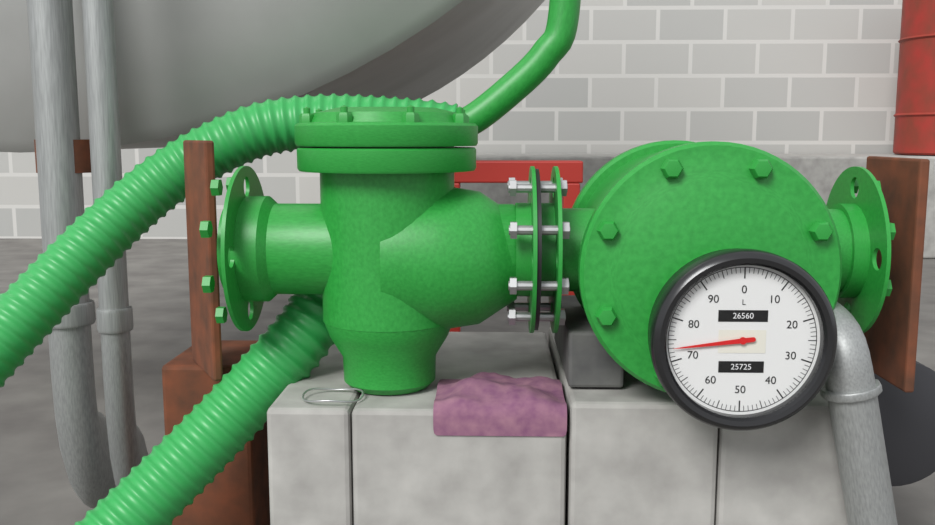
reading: 73 L
